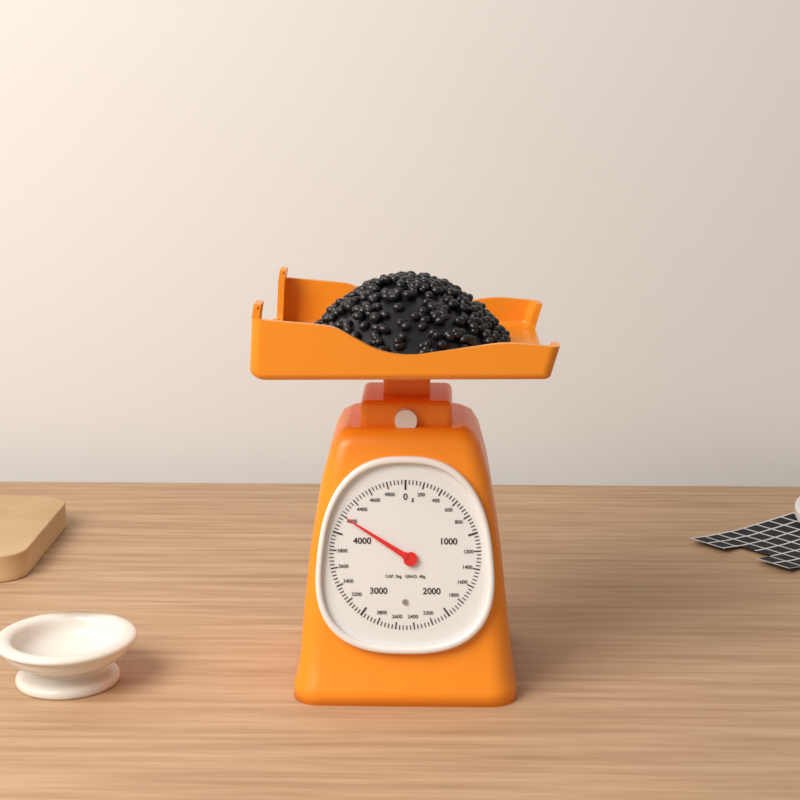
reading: 4200 g
